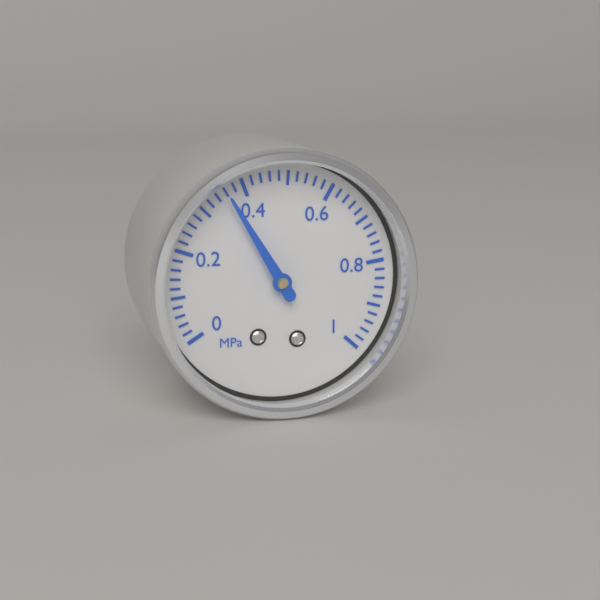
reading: 0.36 MPa
